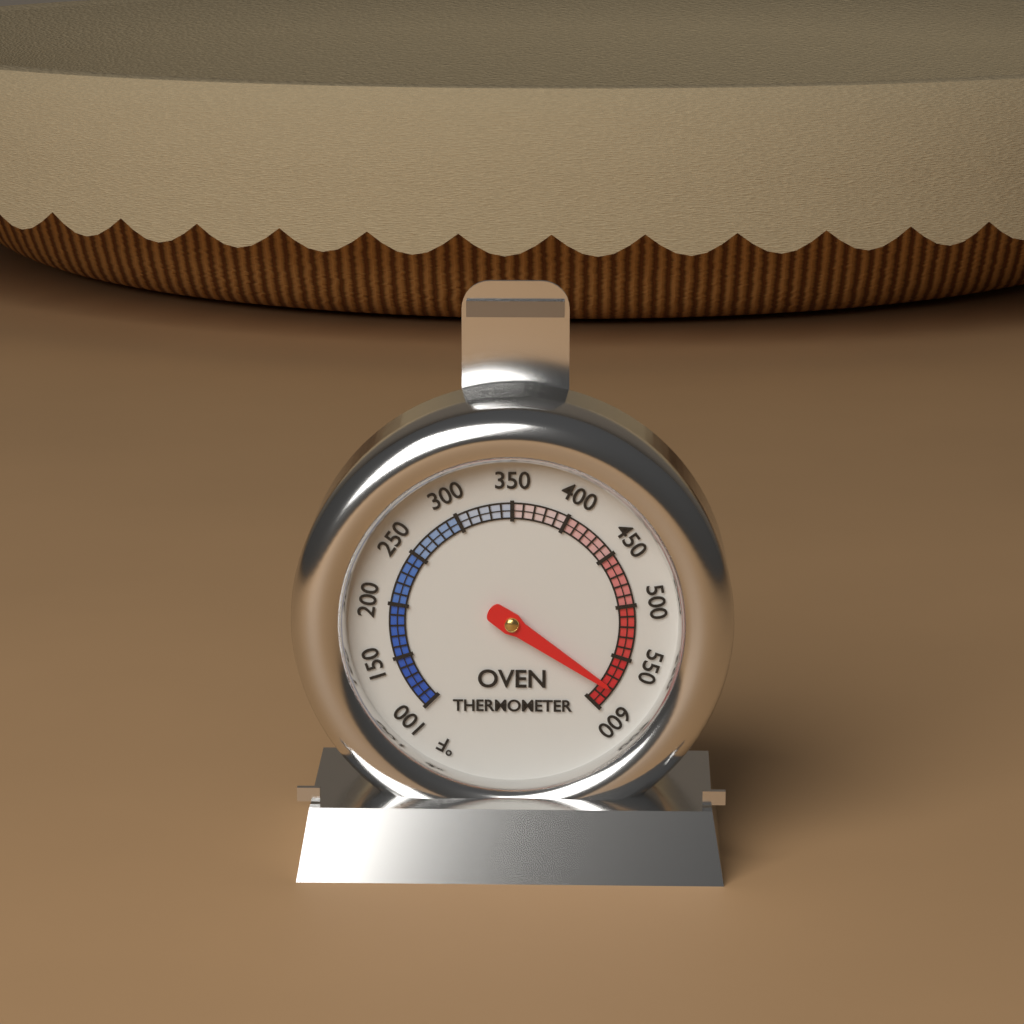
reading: 580 °F
